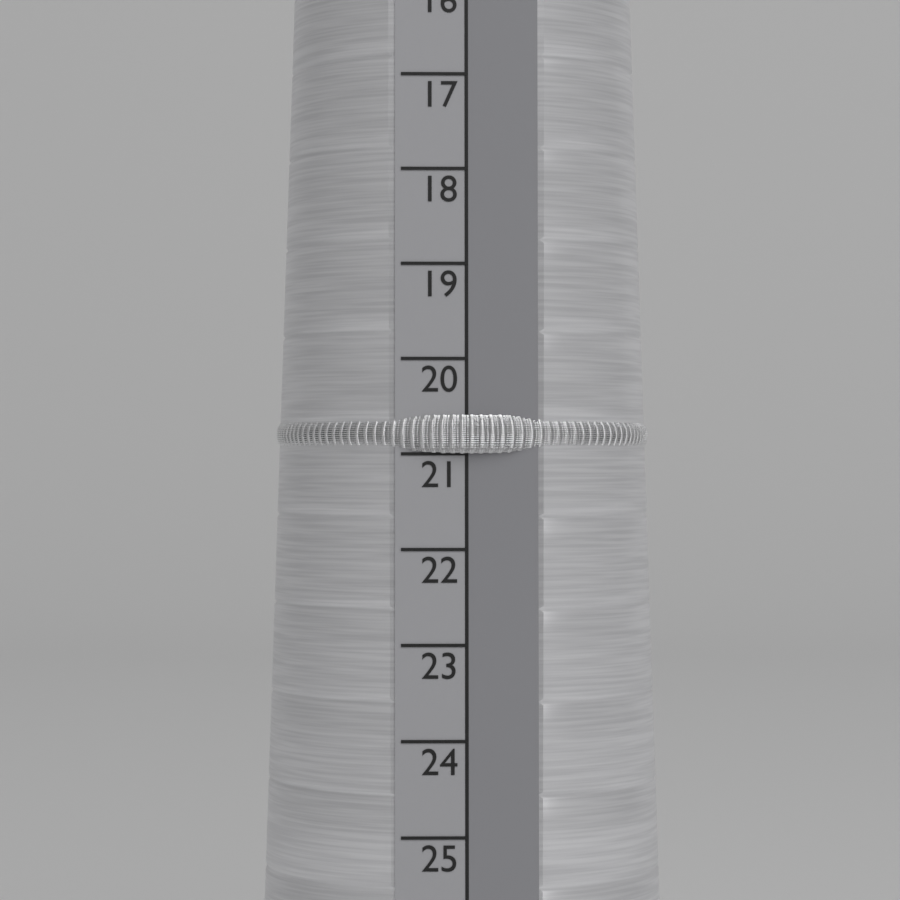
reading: 21 (no unit)
